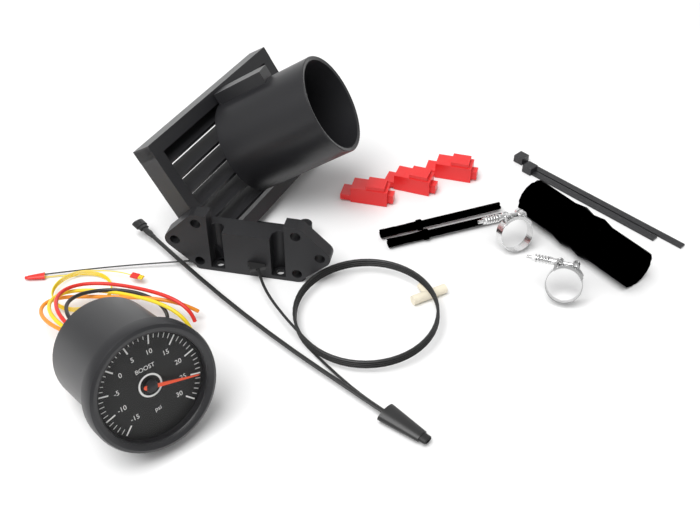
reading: 25 psi
